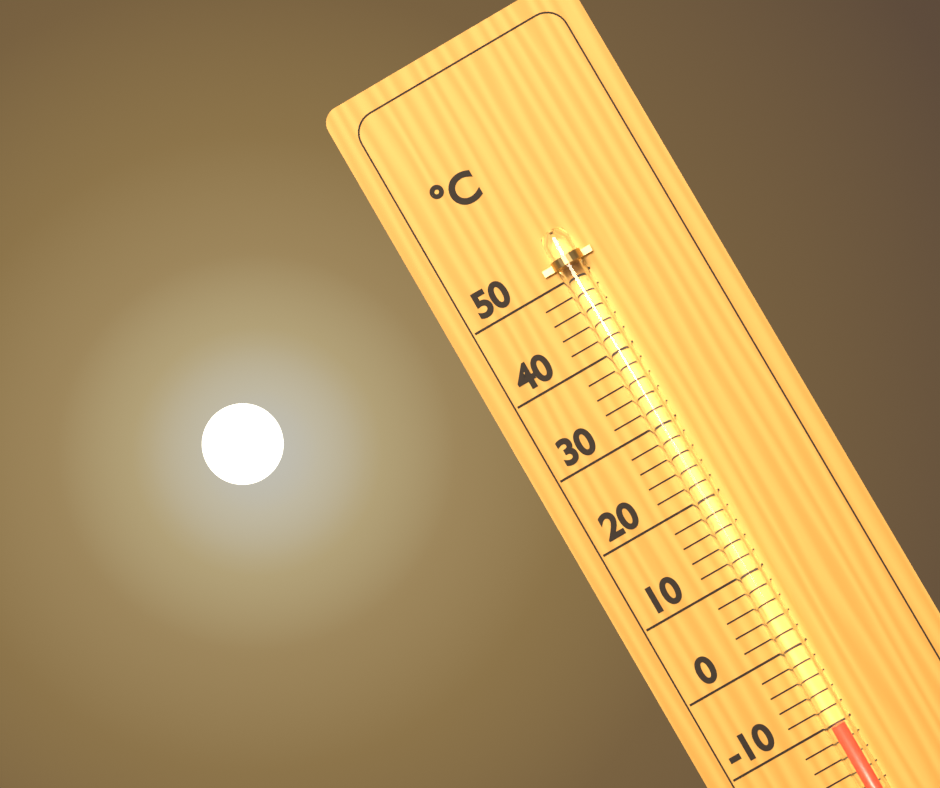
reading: -10 °C
